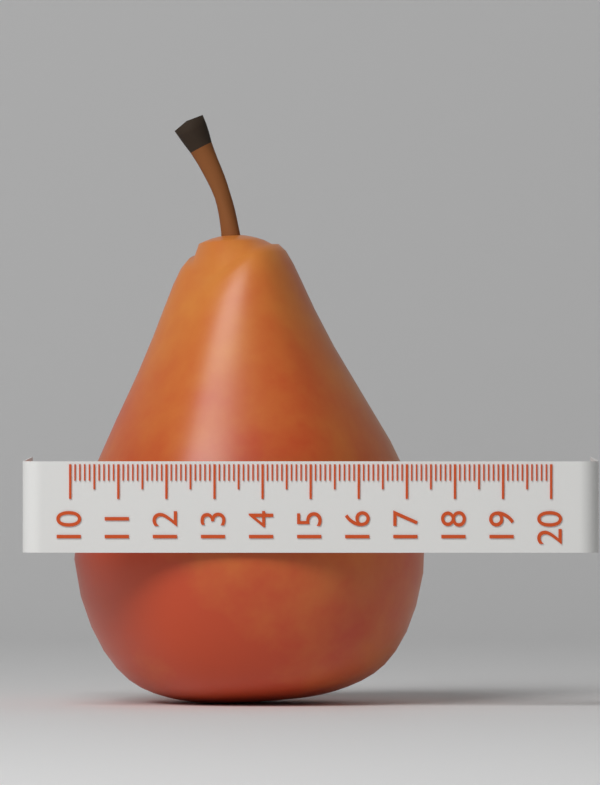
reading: 17.4 (no unit)
